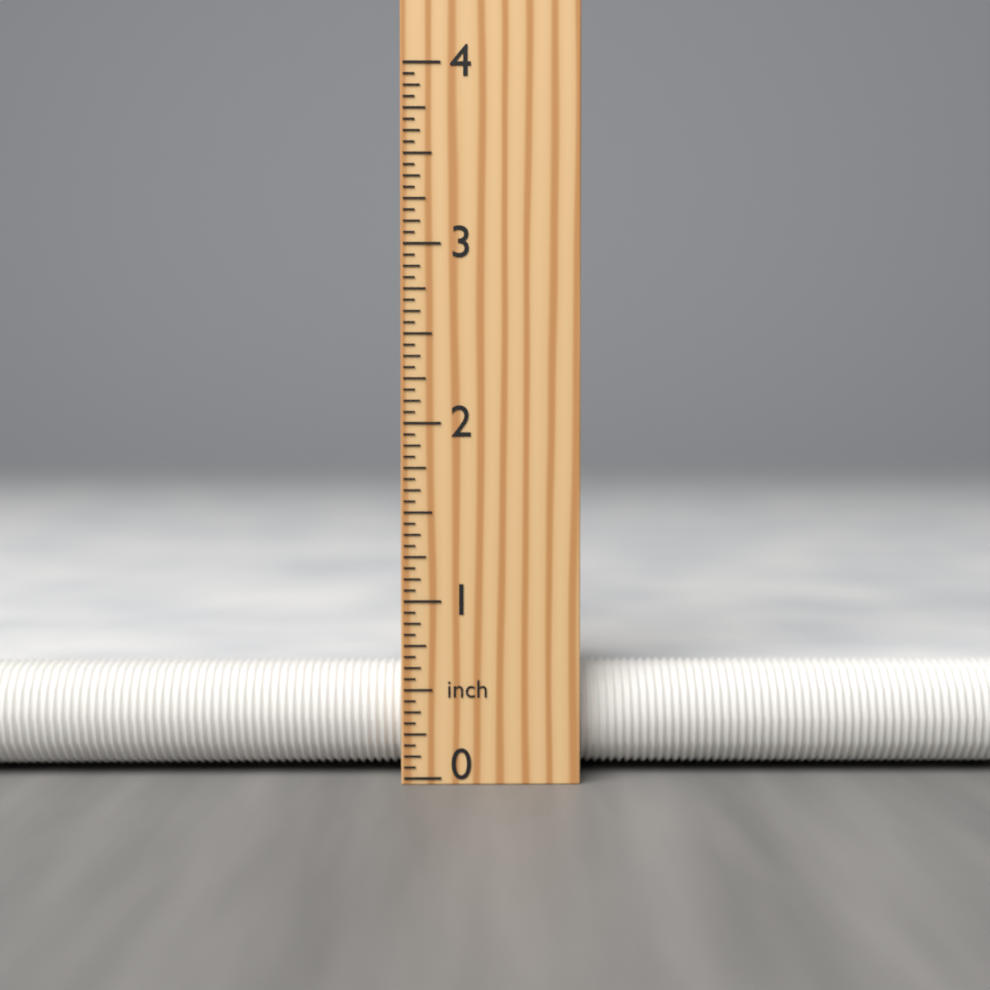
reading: 0.6250 inch
